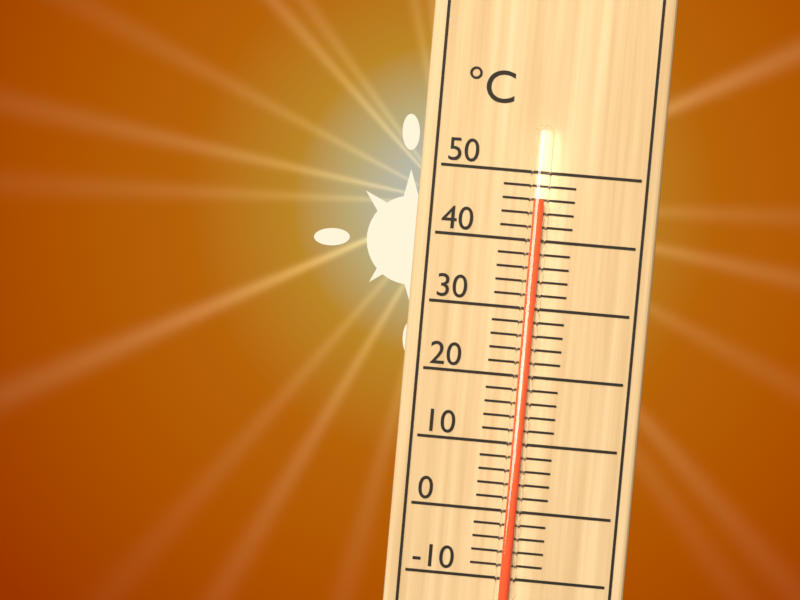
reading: 46 °C
